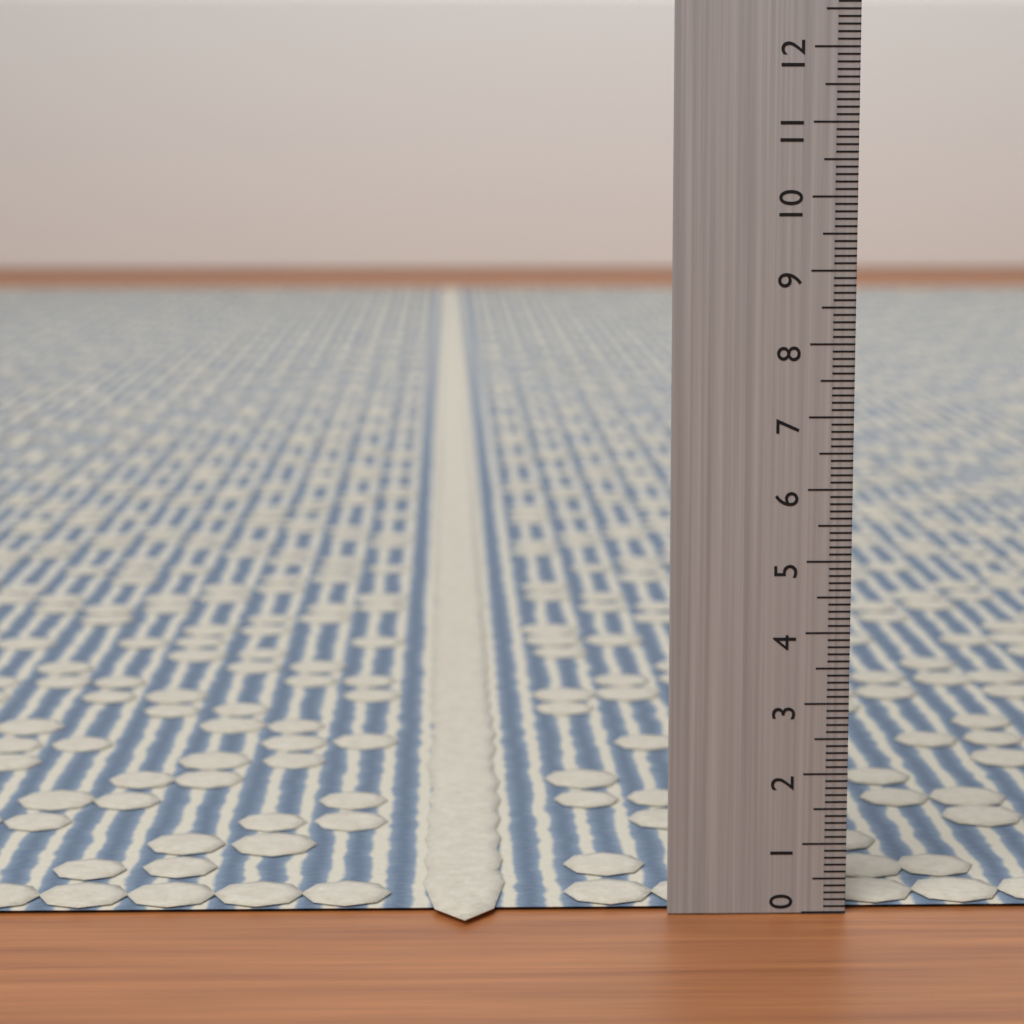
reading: 0.1 (no unit)
